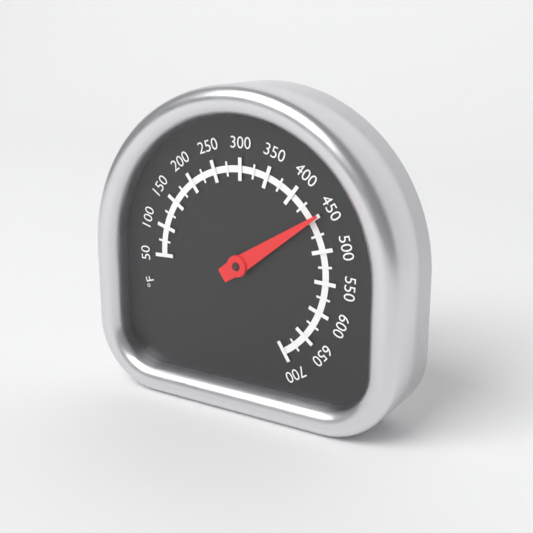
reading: 450 °F
